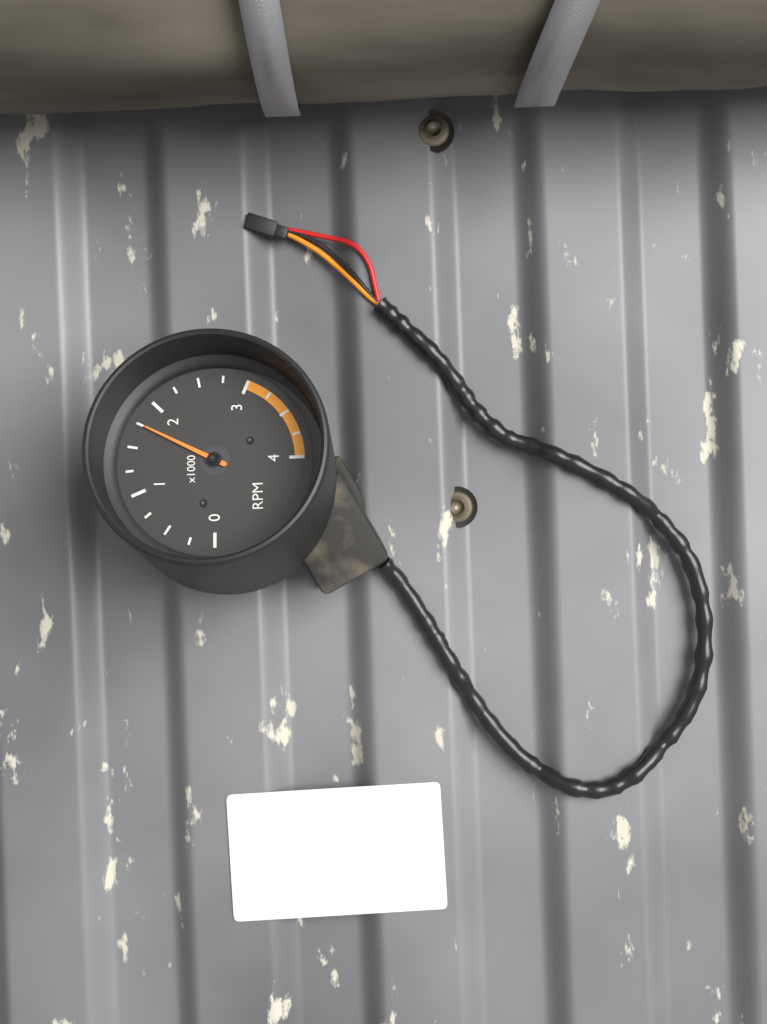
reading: 1.75 x1000 RPM
